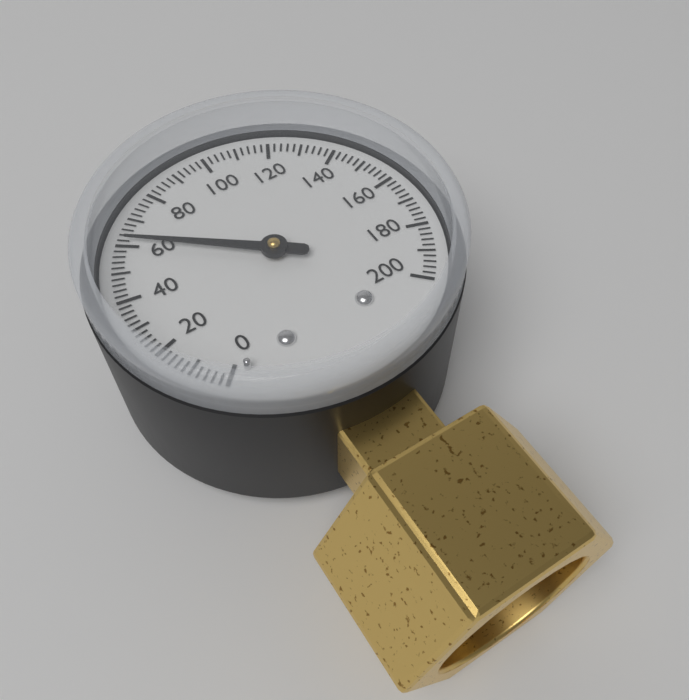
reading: 62 (no unit)
